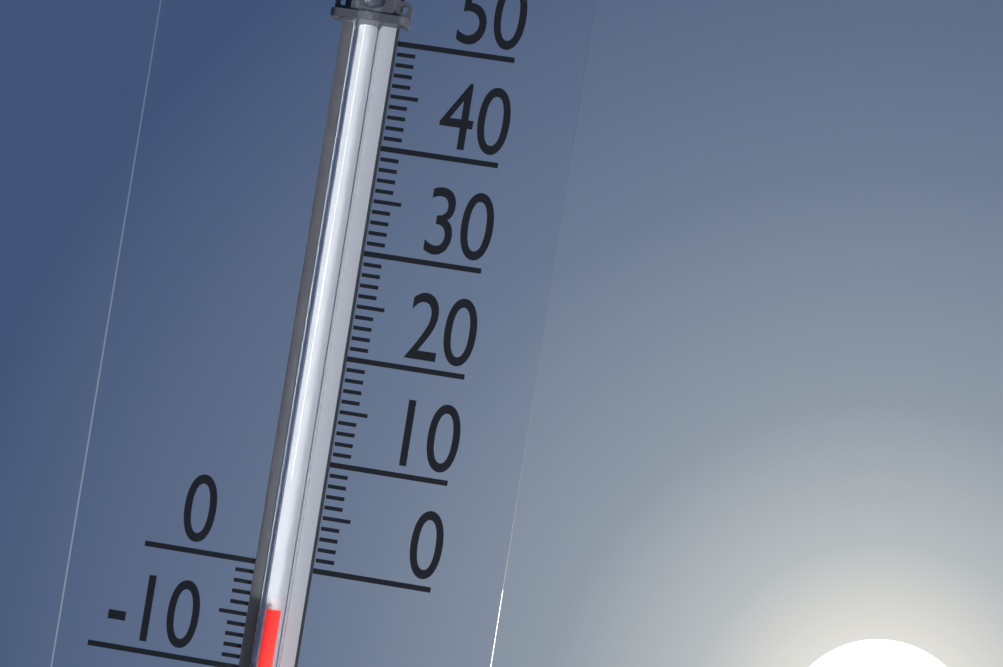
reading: -4 (no unit)
